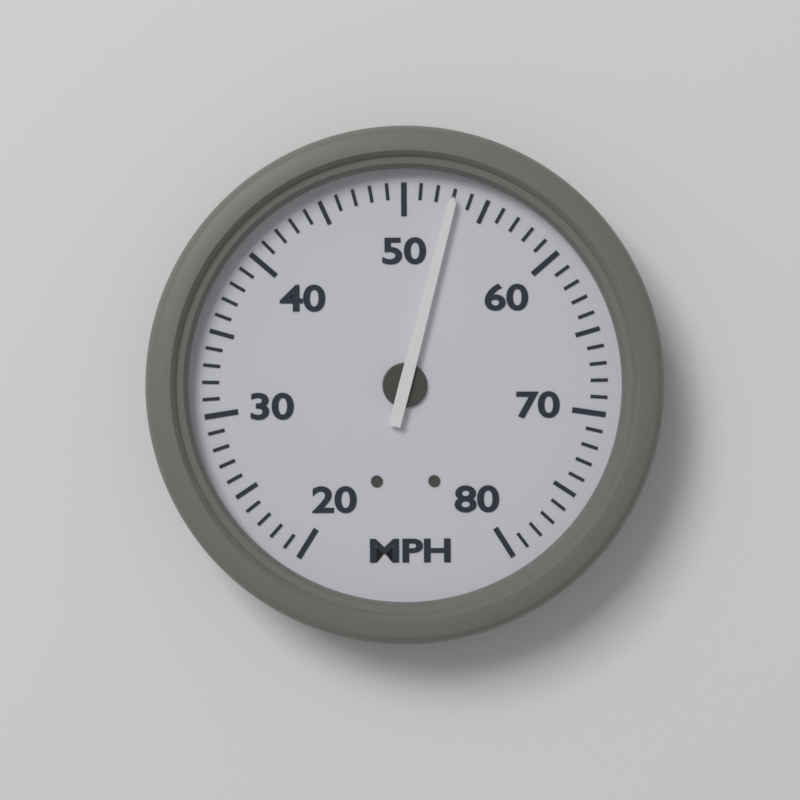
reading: 53 MPH
